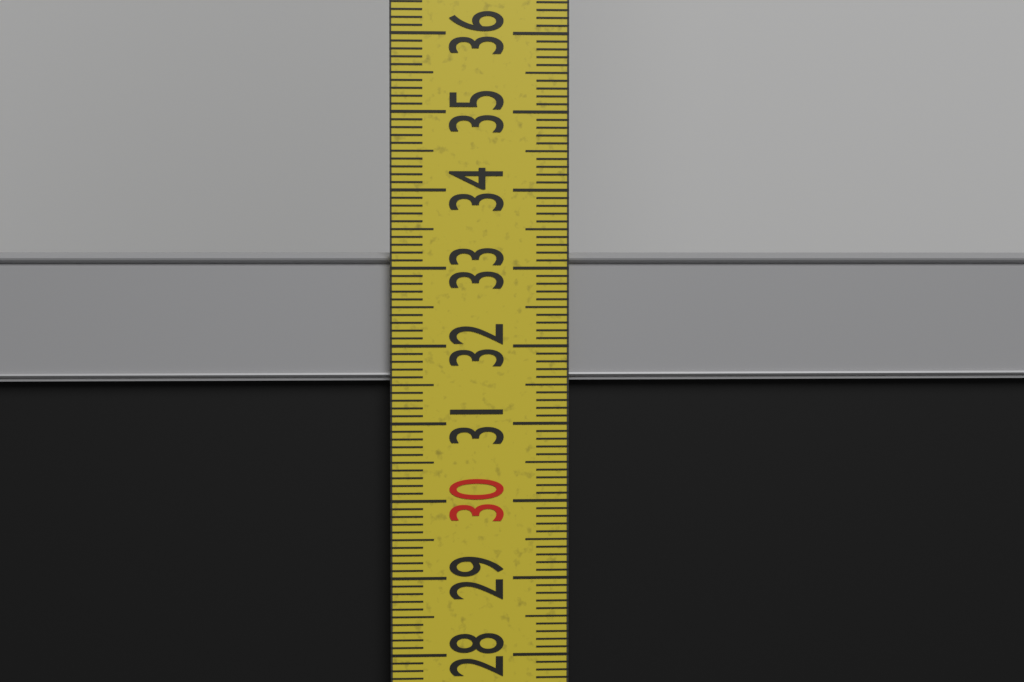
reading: 33.2 cm
